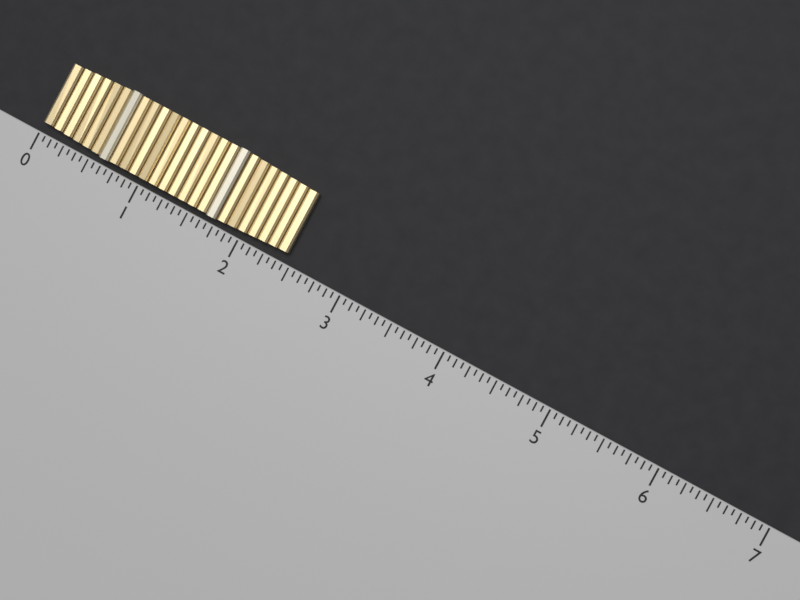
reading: 2.4375 (no unit)
